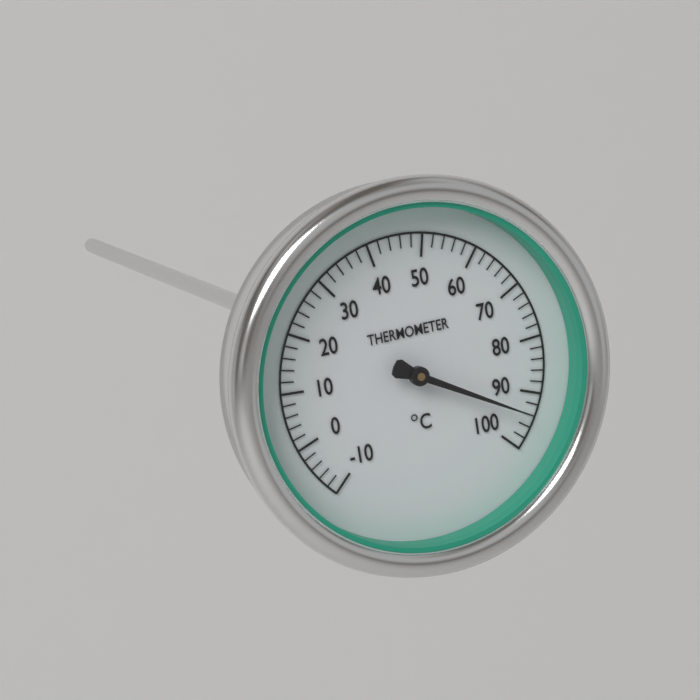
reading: 94 °C
